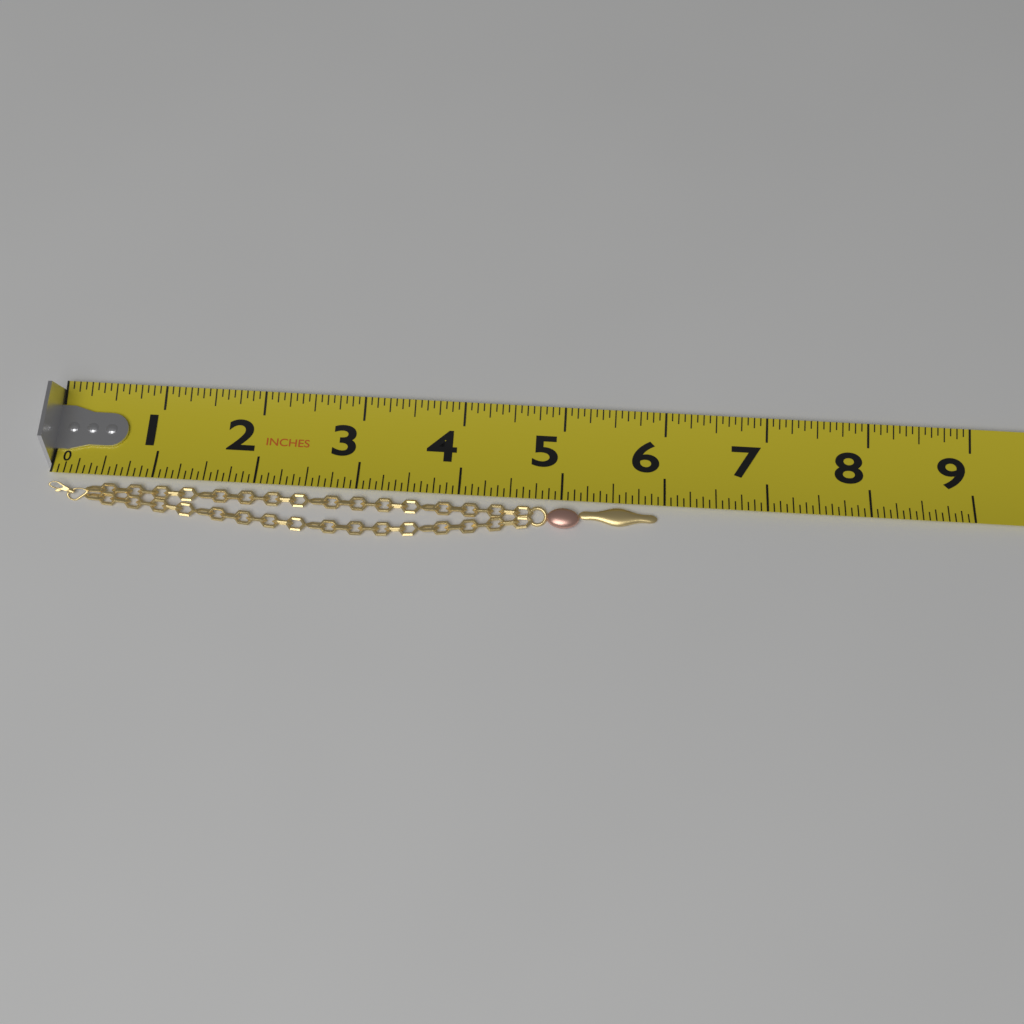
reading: 5.9375 in
